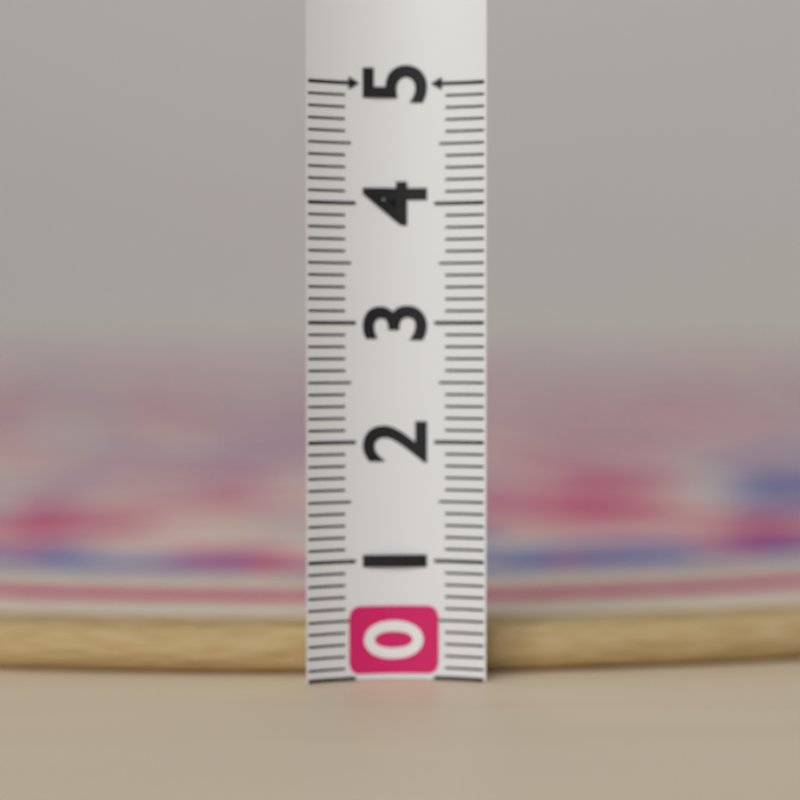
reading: 0.4 (no unit)
